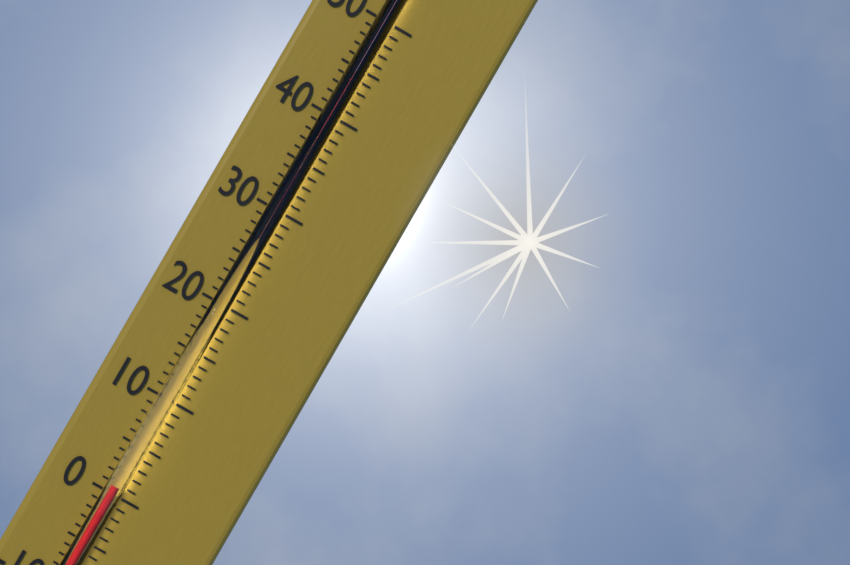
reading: 1 °C
